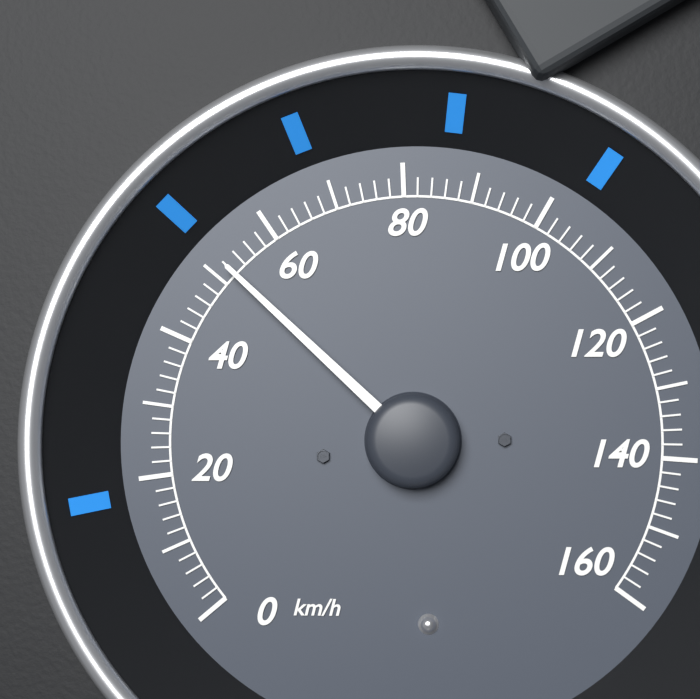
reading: 52 km/h
